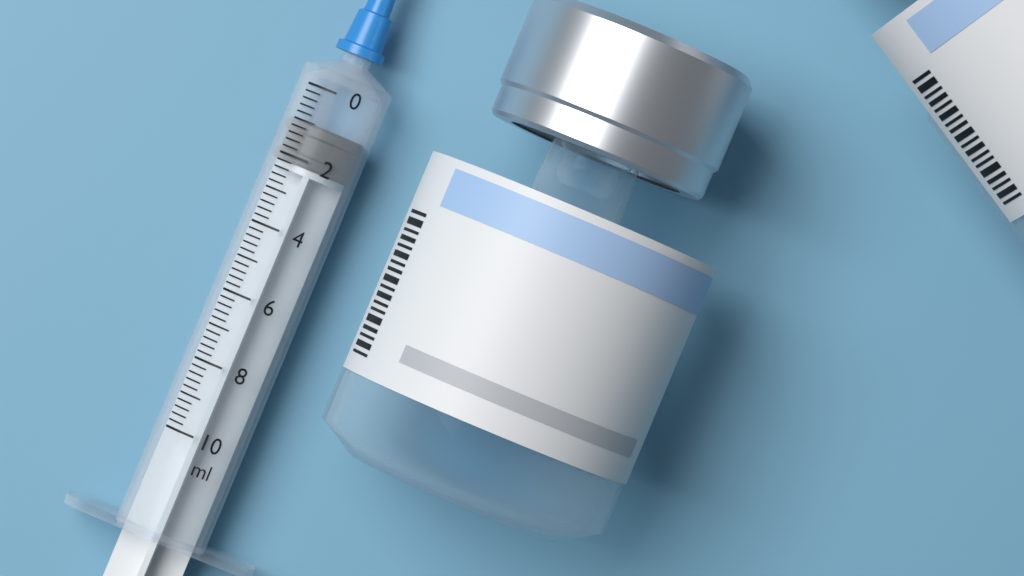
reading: 1.0 ml
